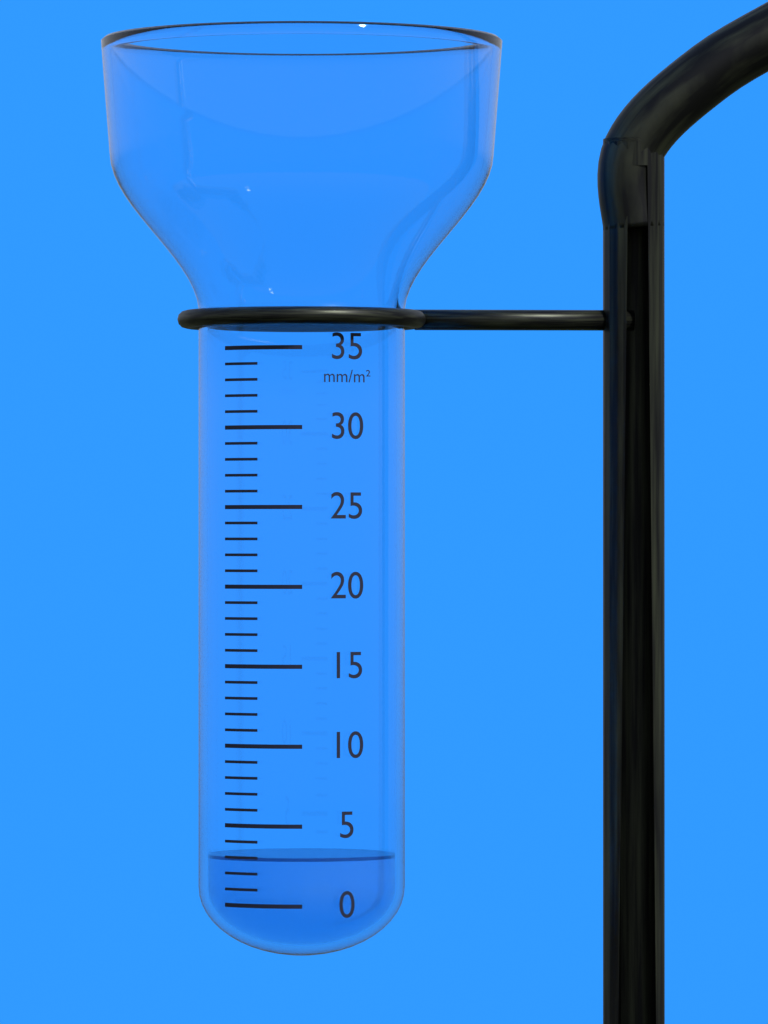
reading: 3 mm/m²
